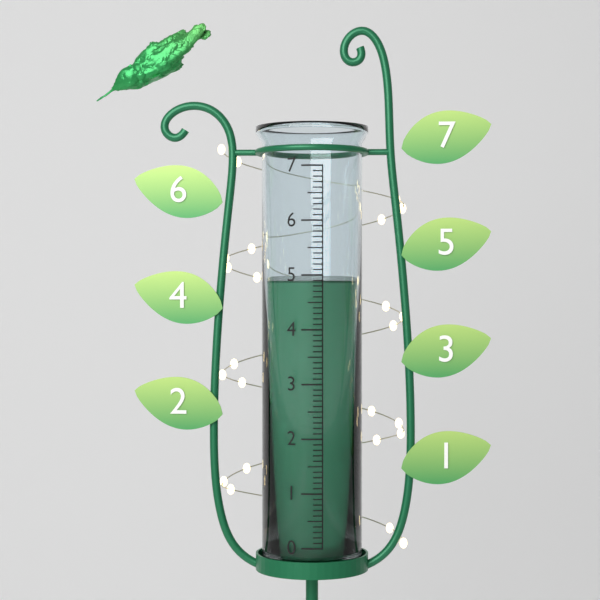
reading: 4.9 (no unit)
